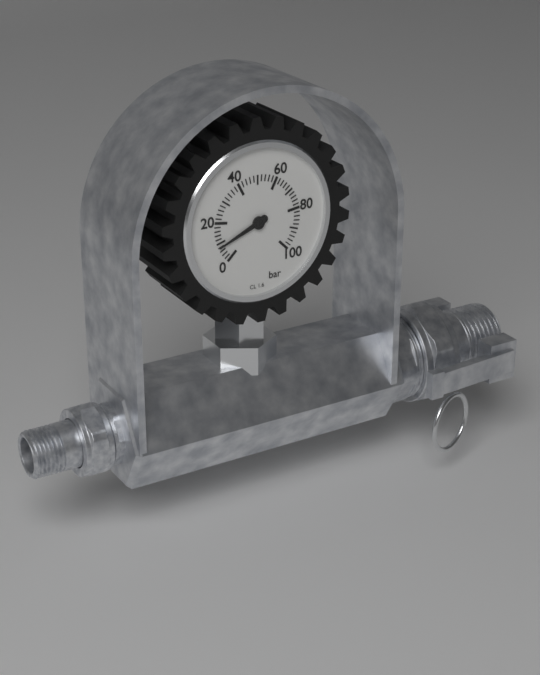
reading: 8 bar
